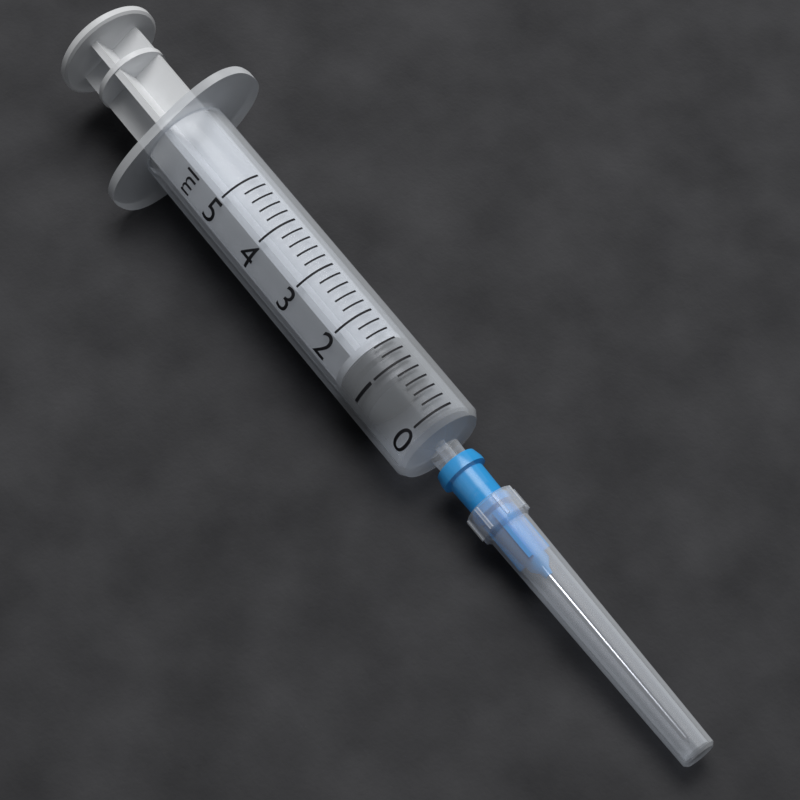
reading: 0.8 ml
